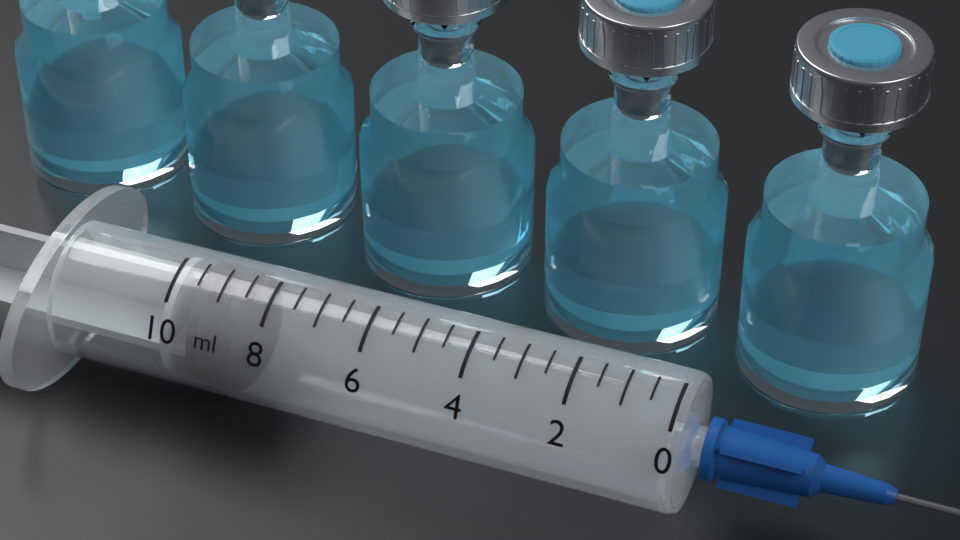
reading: 8.5 ml
